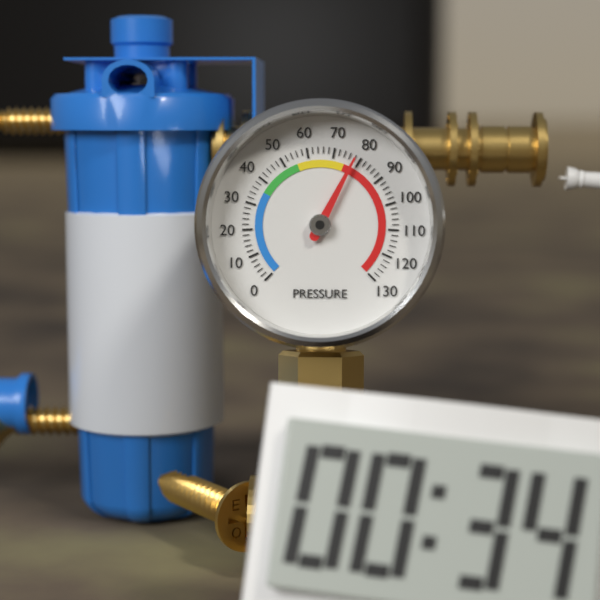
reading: 78 (no unit)
